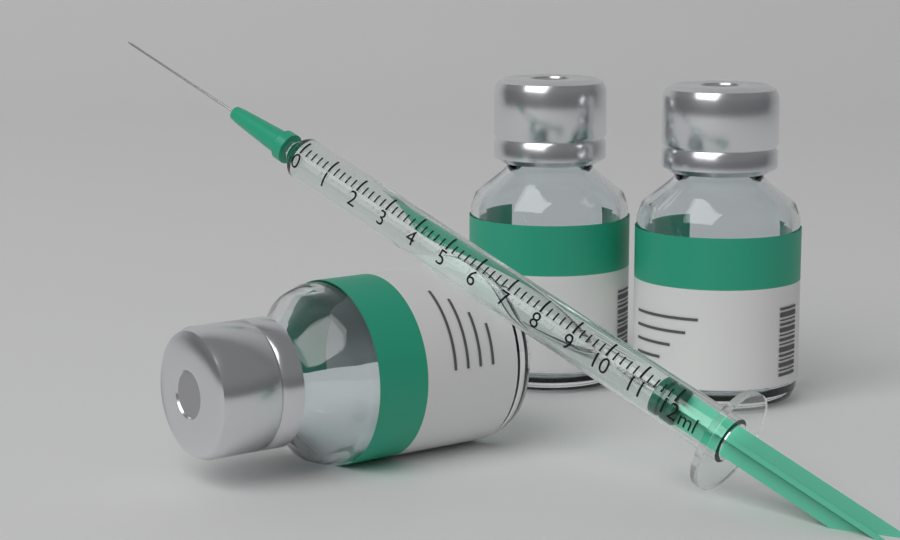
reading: 11.4 ml
